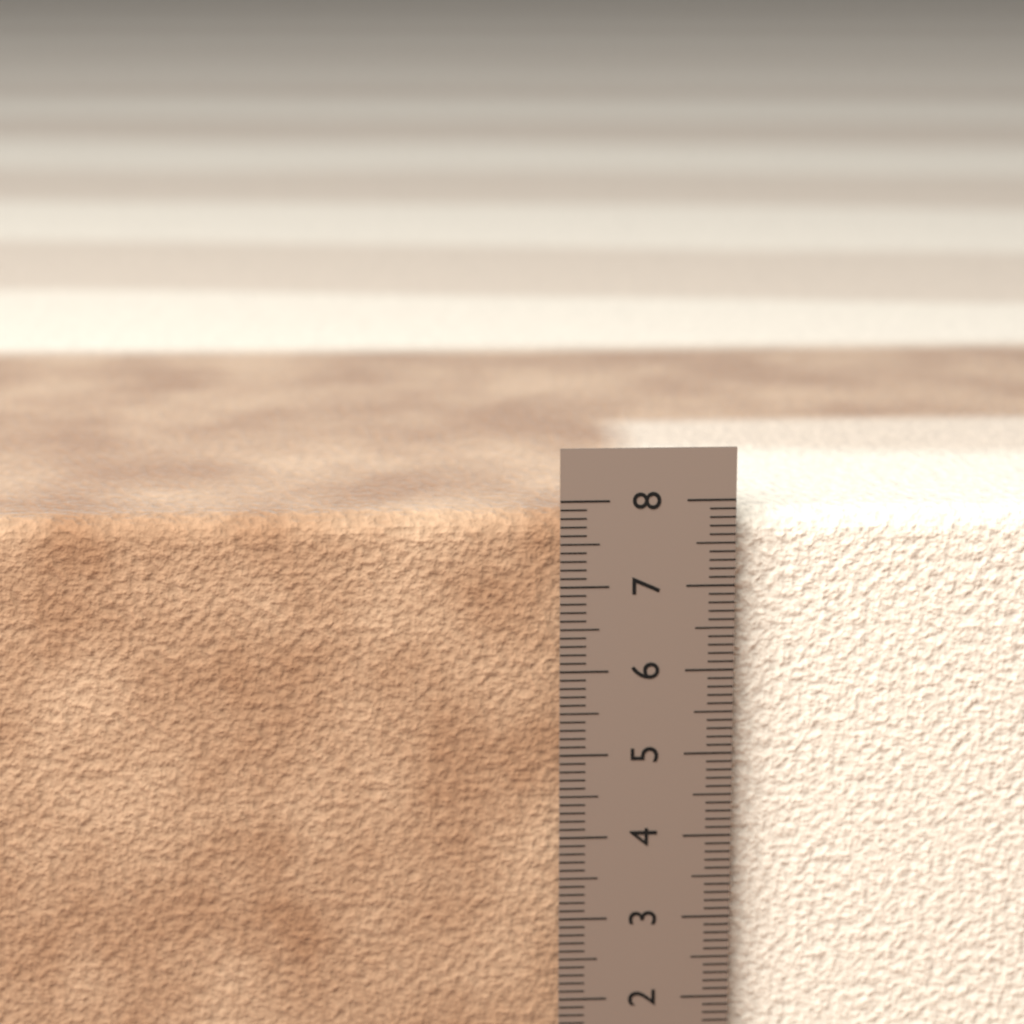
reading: 7.8 cm
